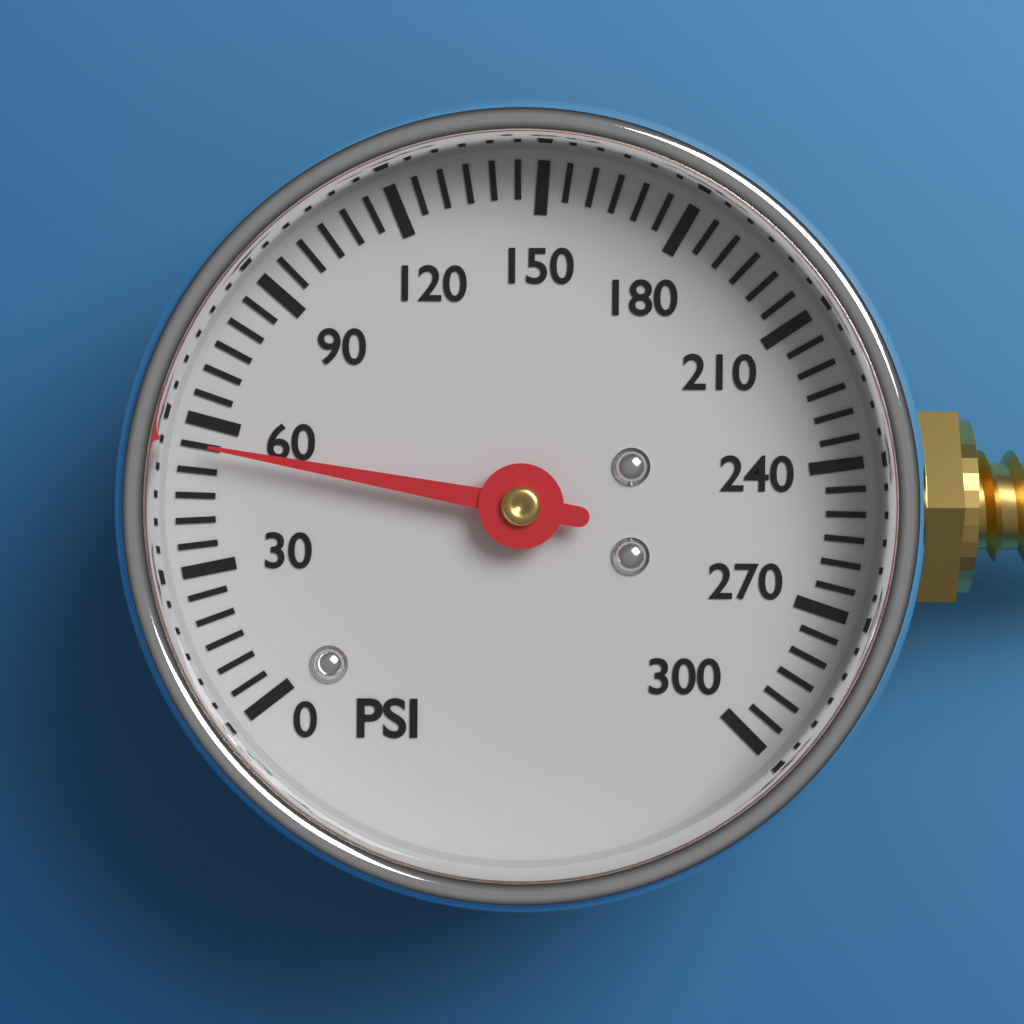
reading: 55 psi
